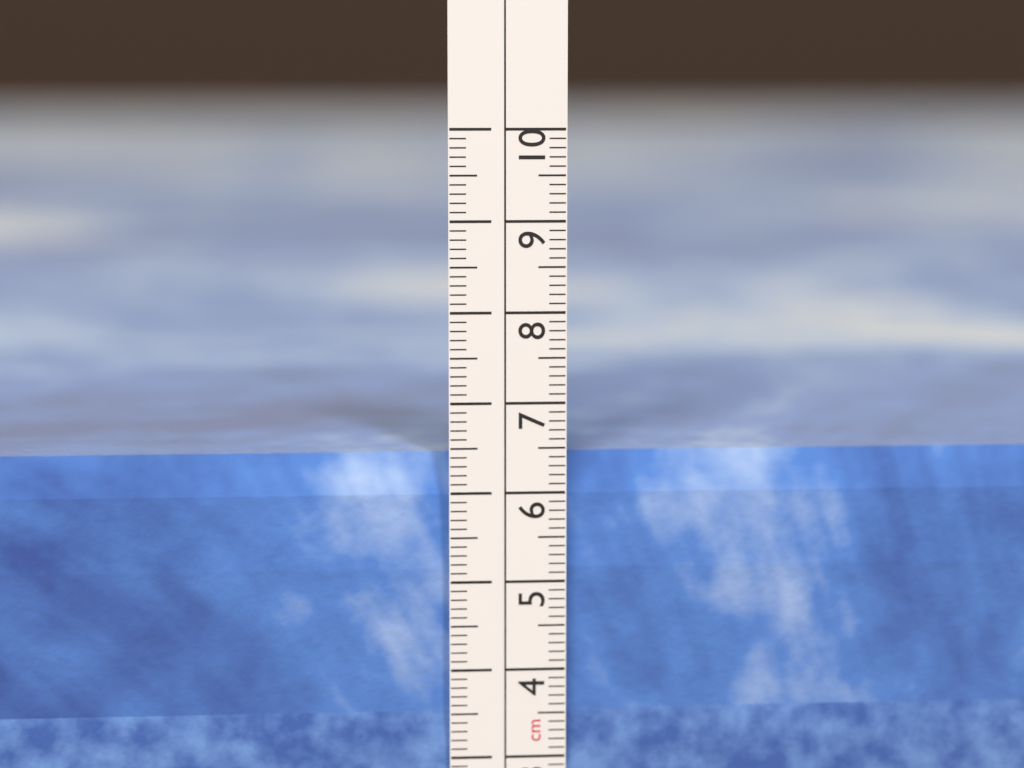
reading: 6.4 cm
